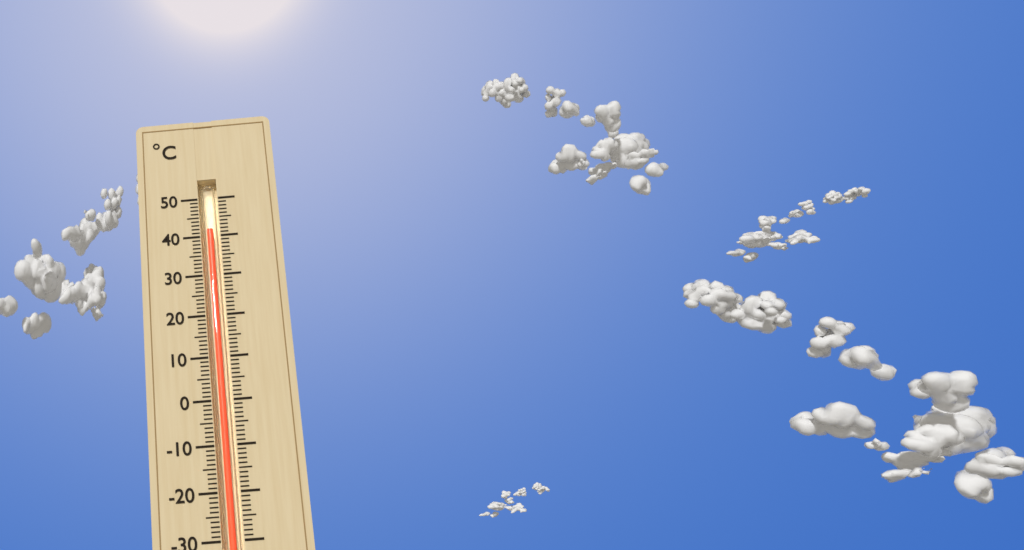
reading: 42 °C
